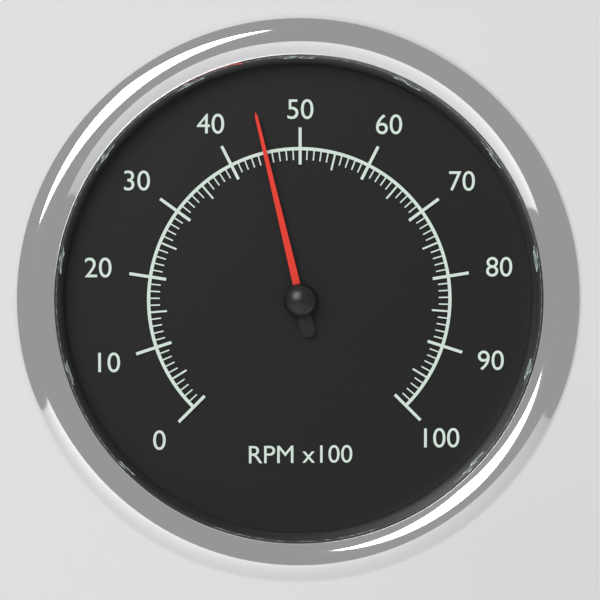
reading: 45 RPM x100
